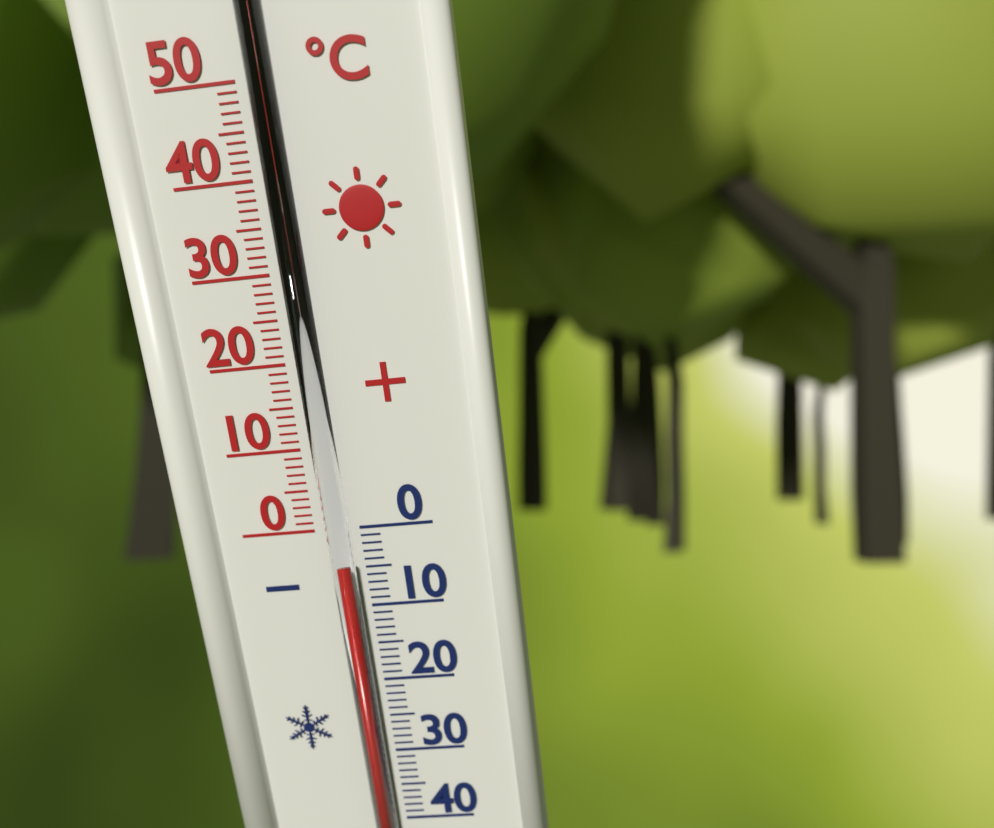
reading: -4 °C
